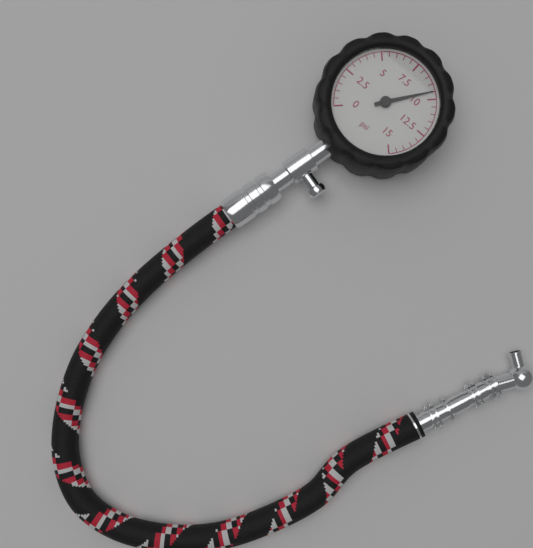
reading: 9.5 psi
